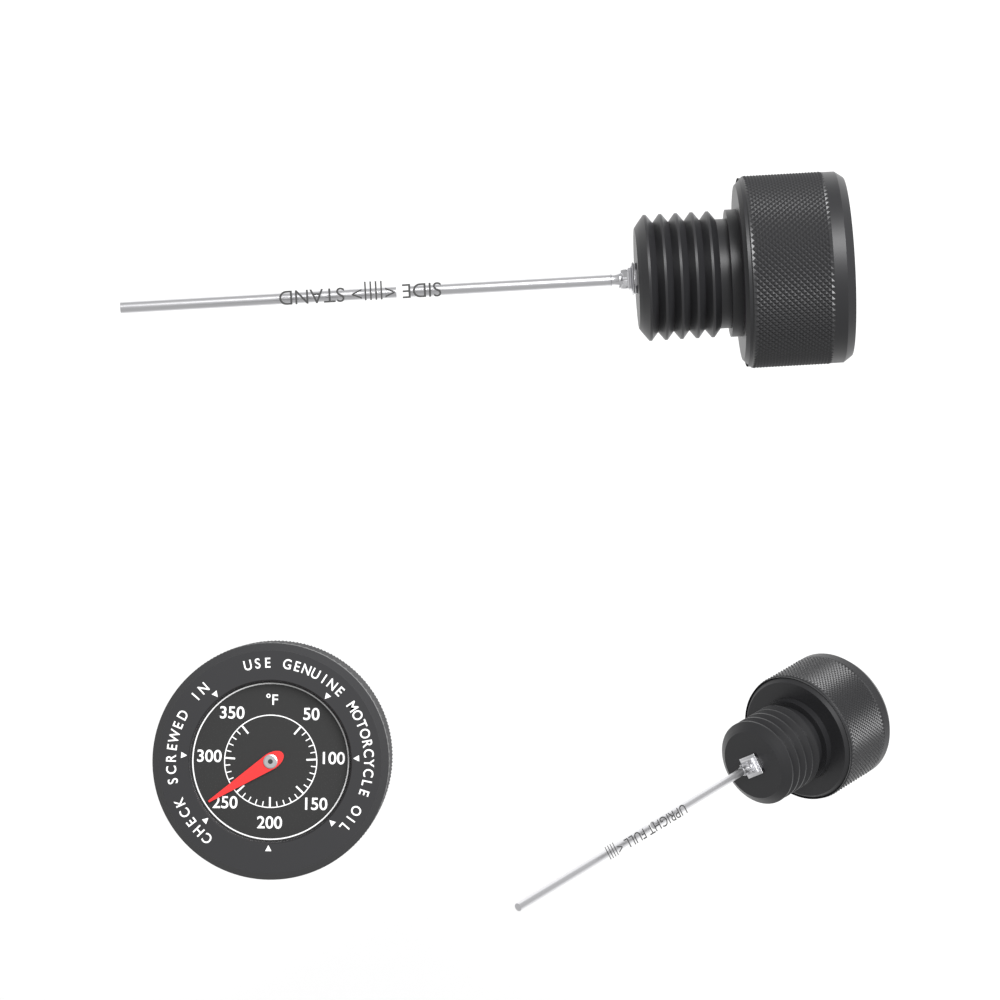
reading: 260 °F
